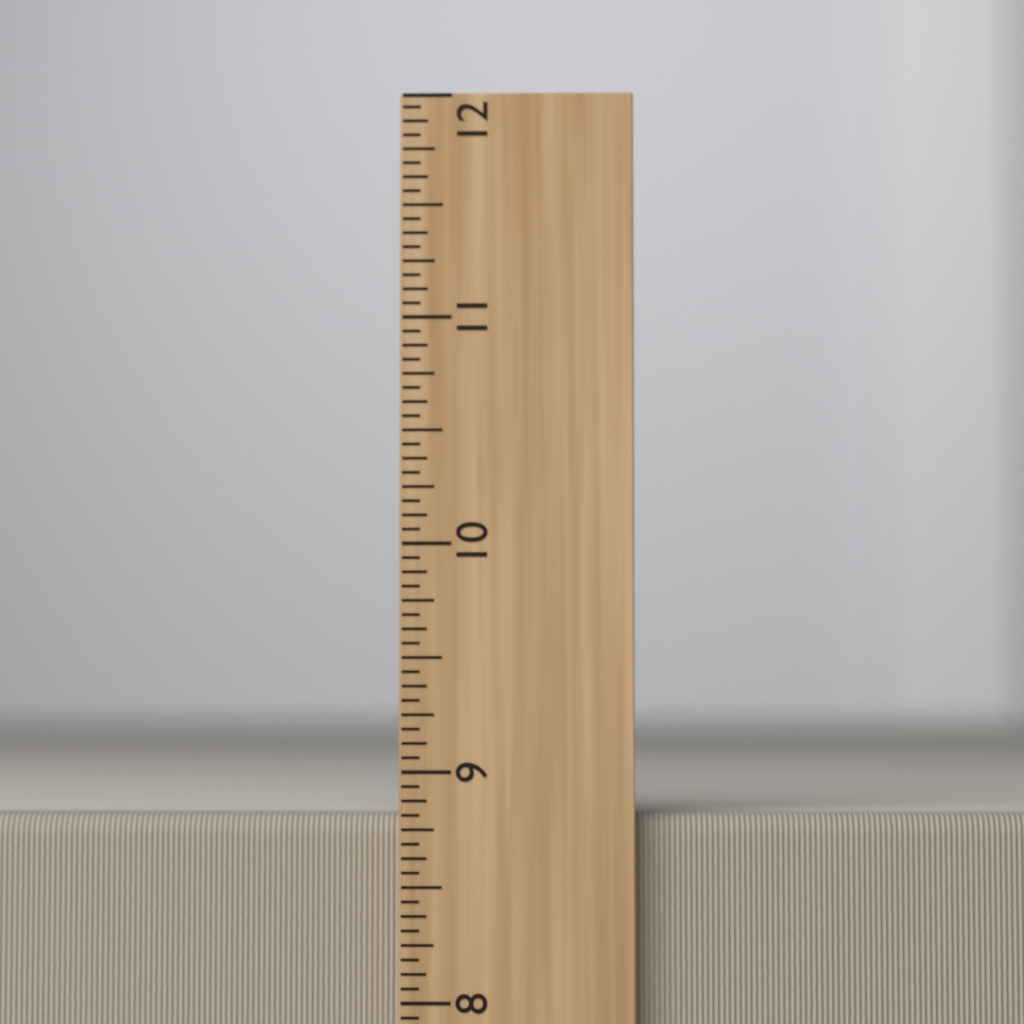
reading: 8.8125 inch
